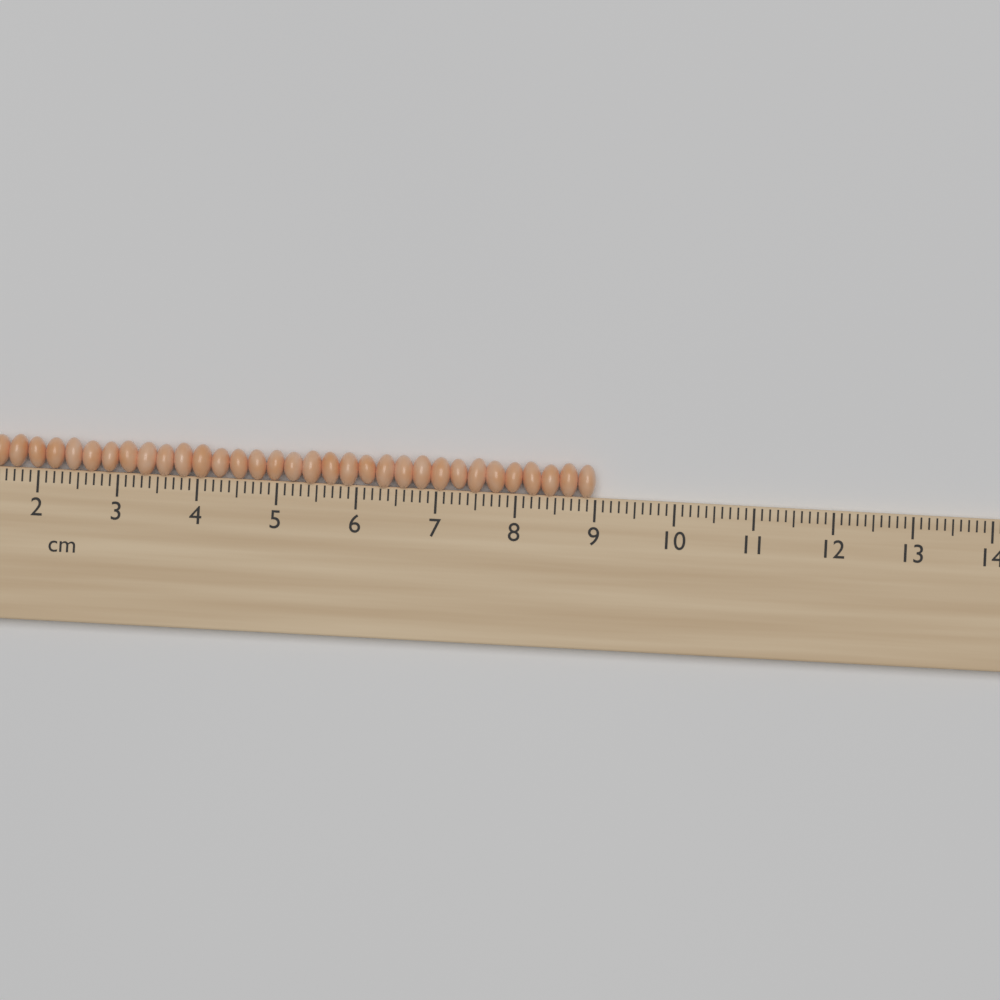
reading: 9.0 cm
